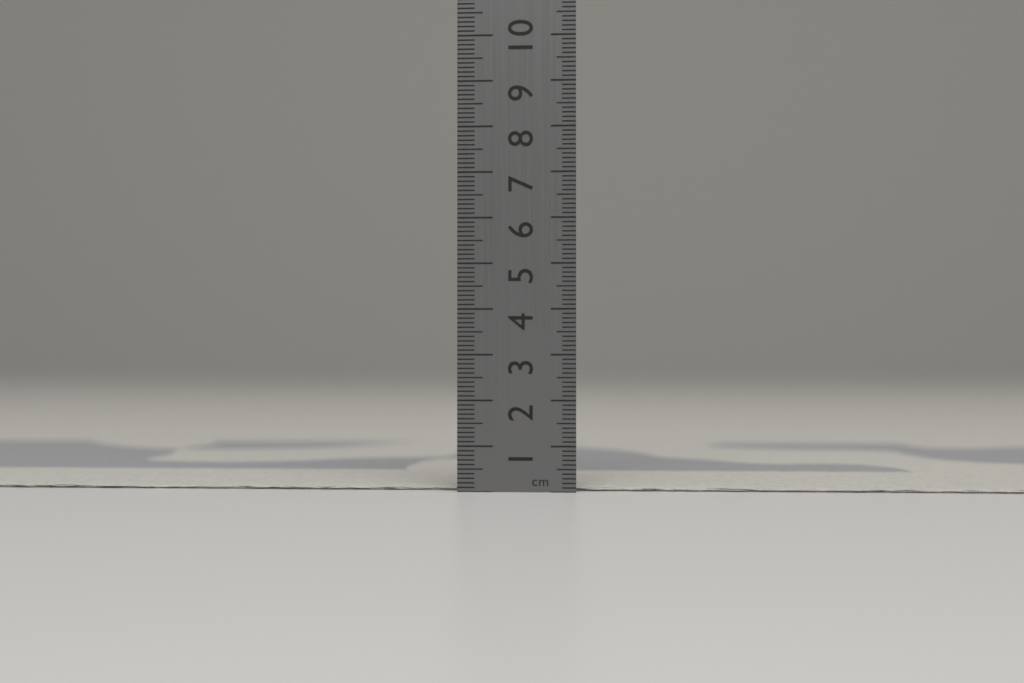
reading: 0.1 cm
